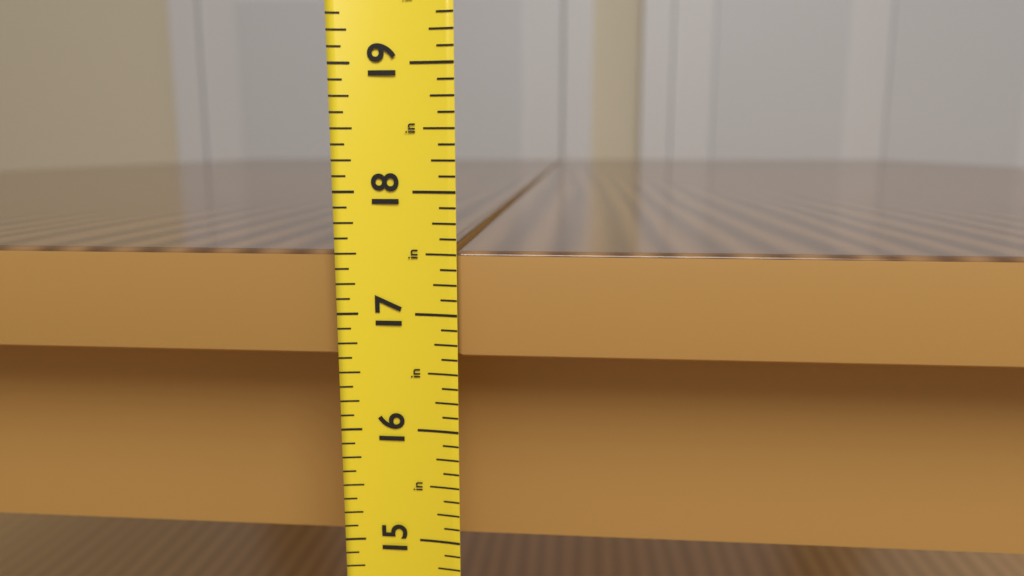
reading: 17.500 in
